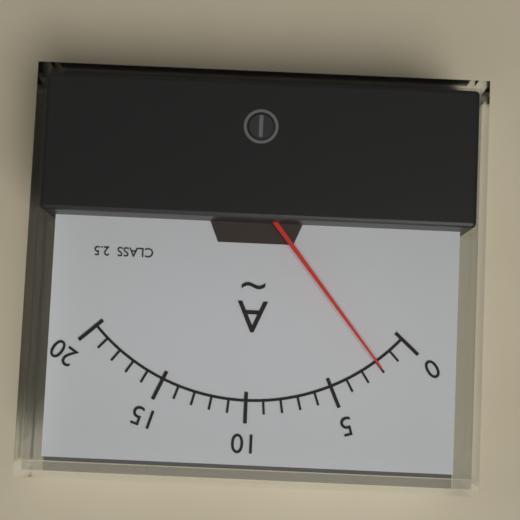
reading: 2 A
